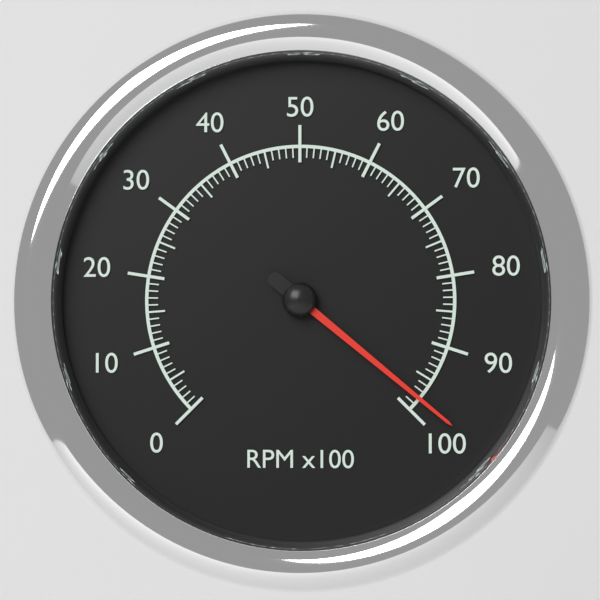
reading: 98 RPM x100
